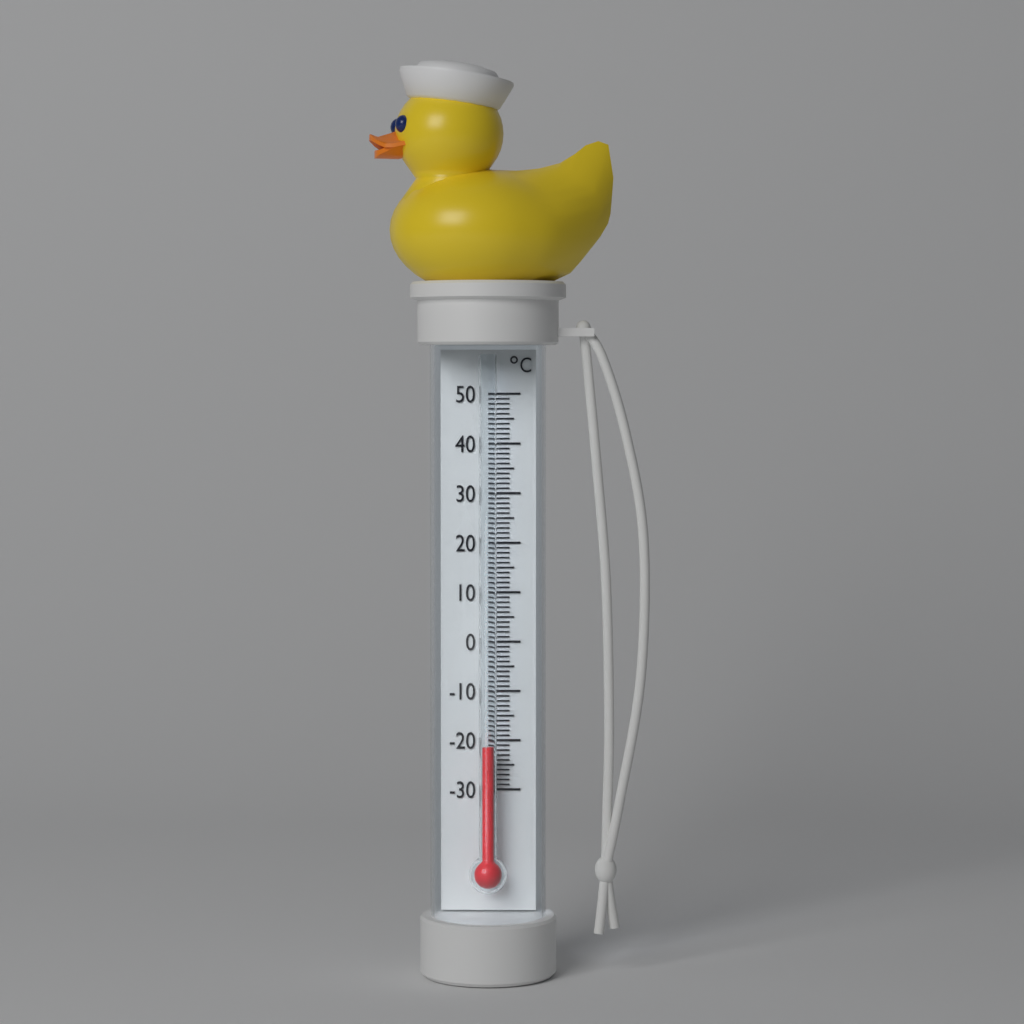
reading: -21 °C
